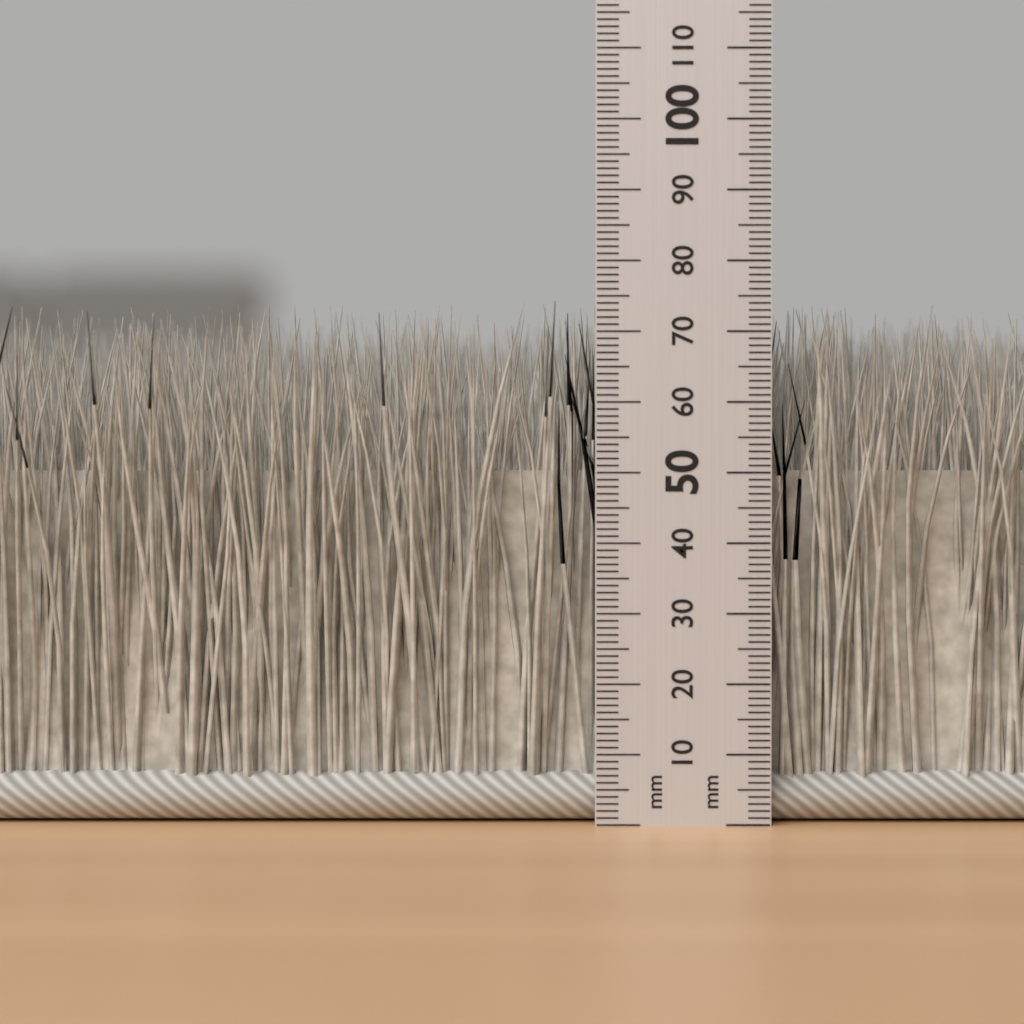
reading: 74 mm
